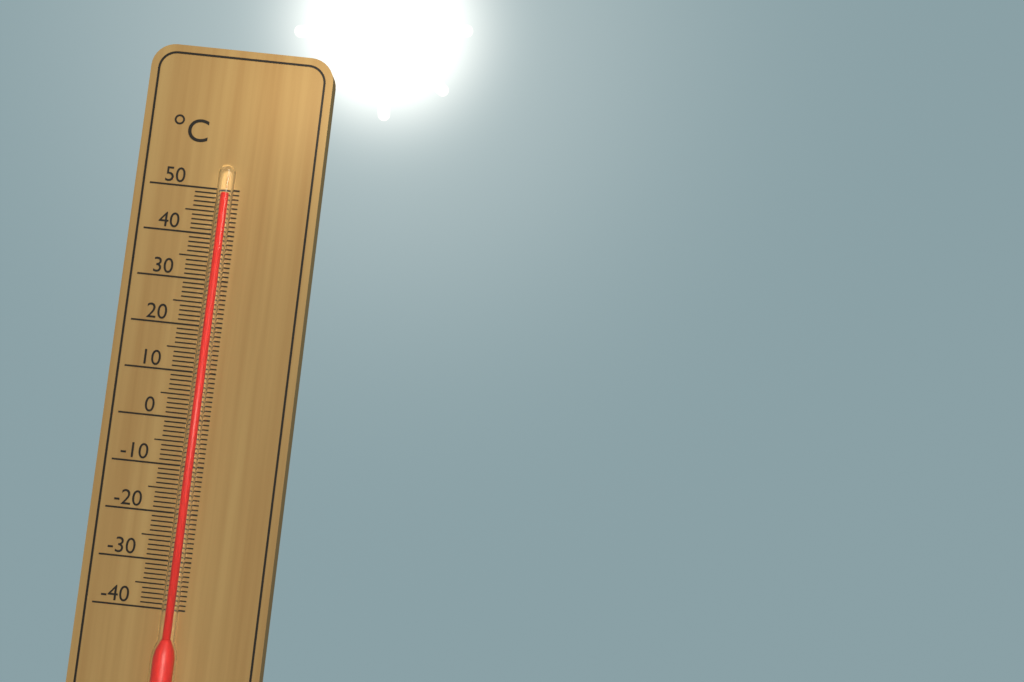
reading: 49 °C
